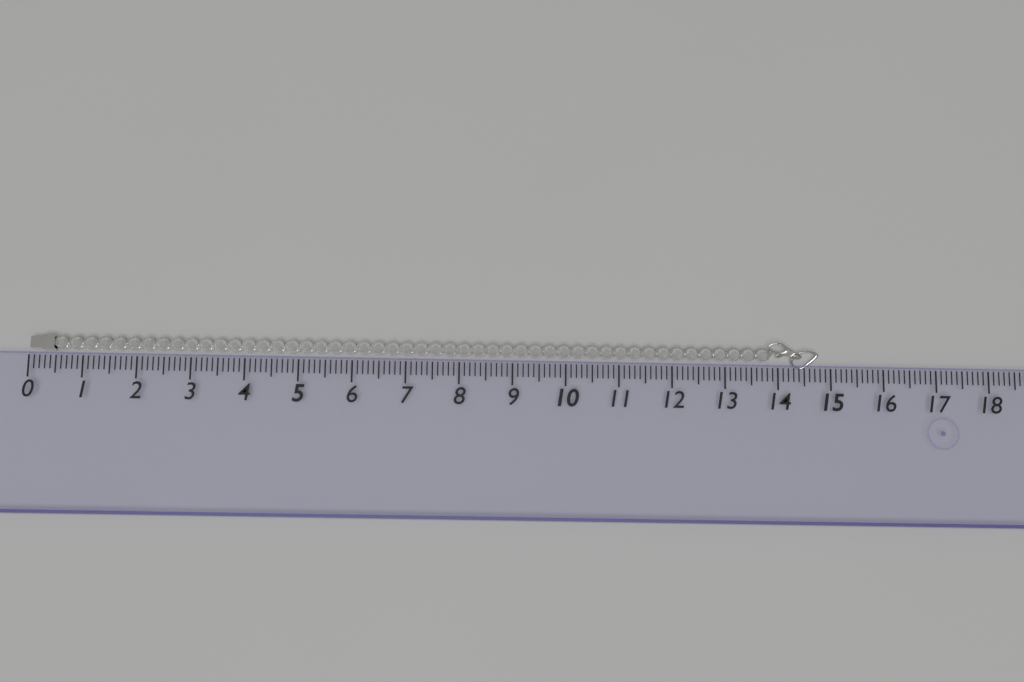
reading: 14.8 (no unit)
